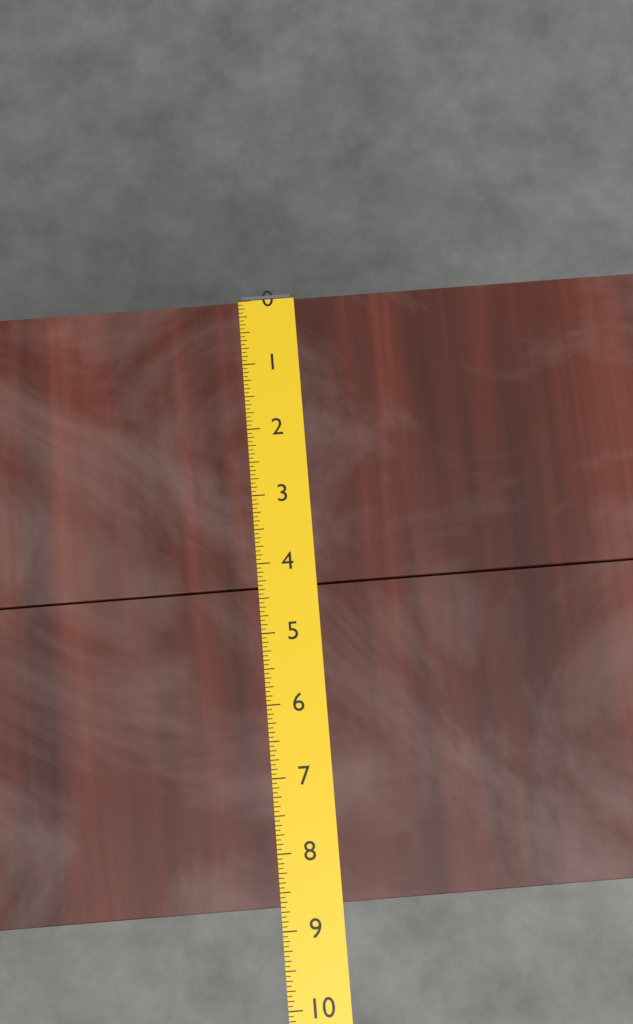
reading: 8.6875 (no unit)
